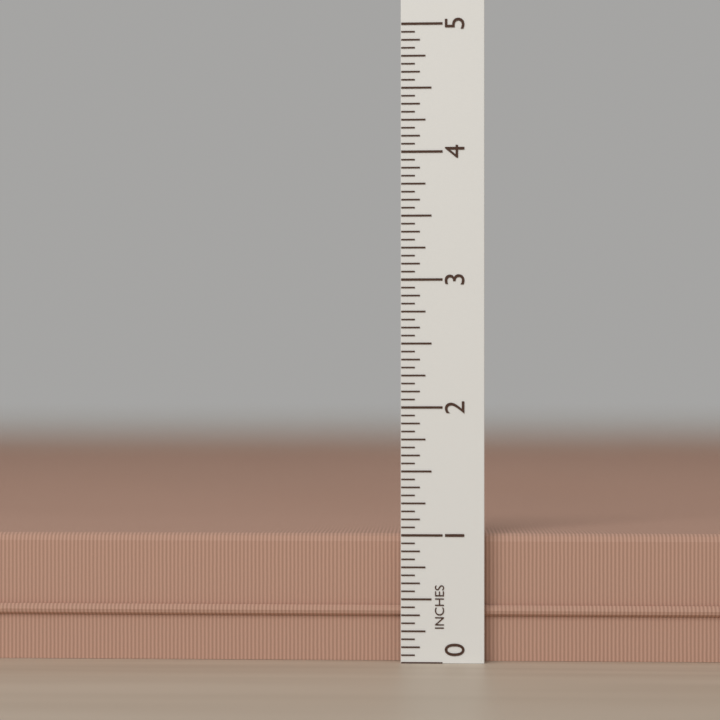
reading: 1.0000 in
